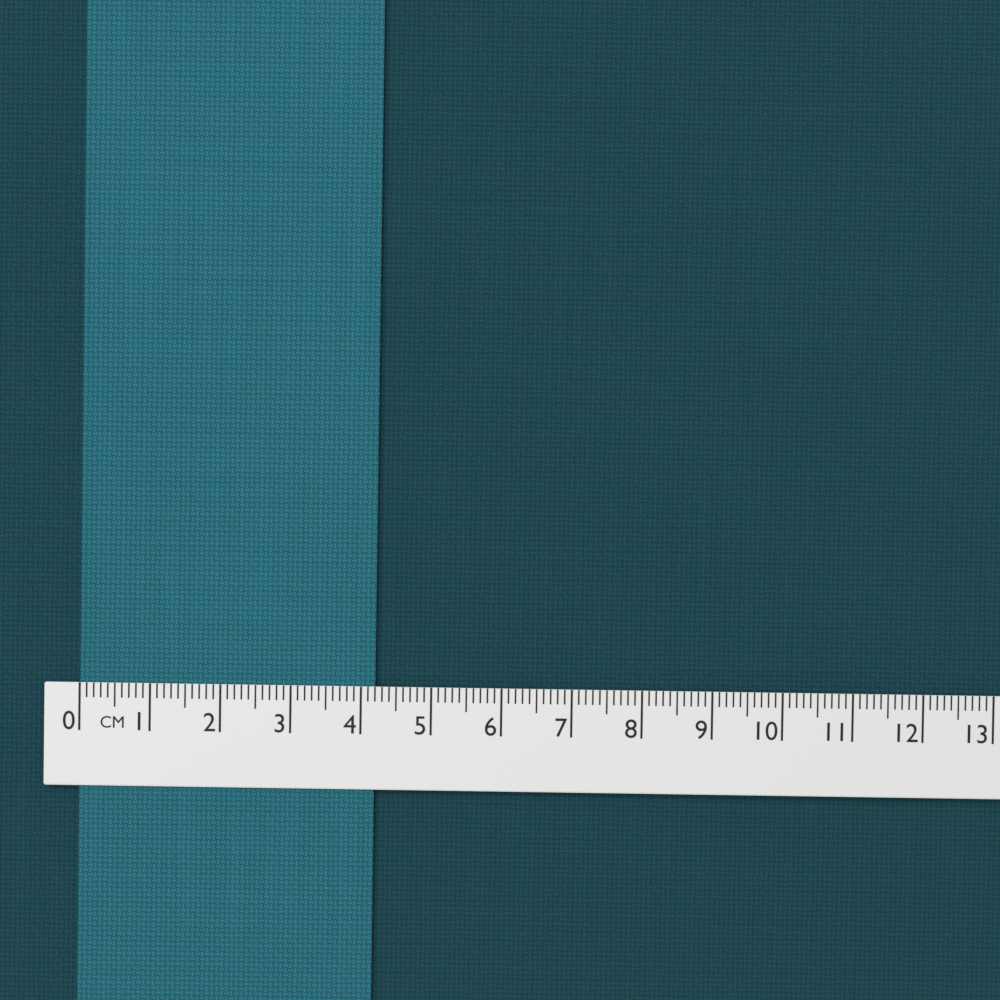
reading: 4.2 cm
